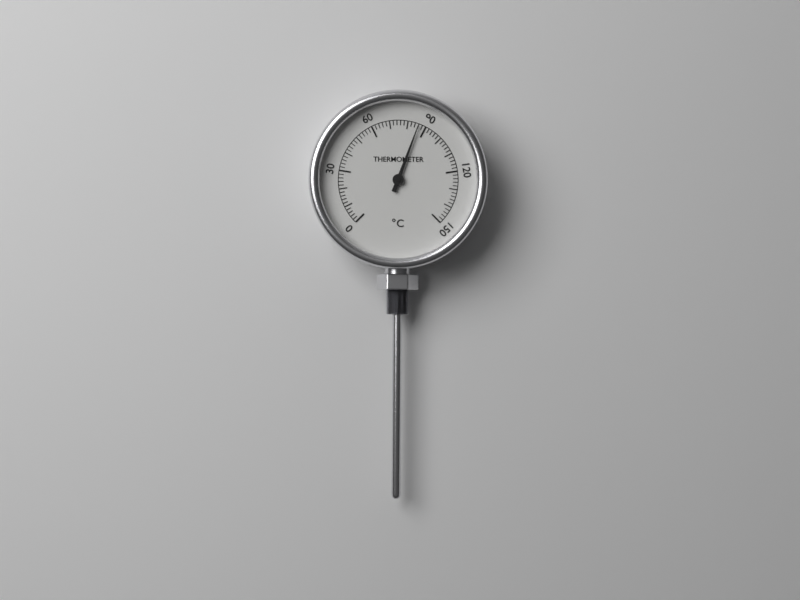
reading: 86 °C
